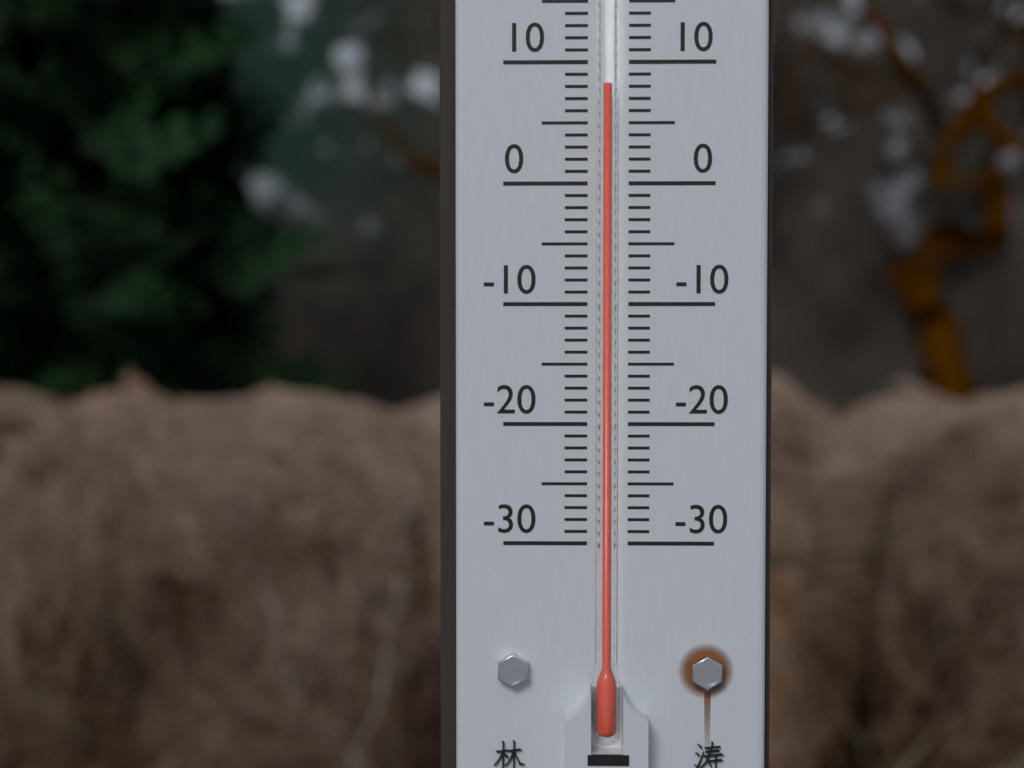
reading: 8 °C
